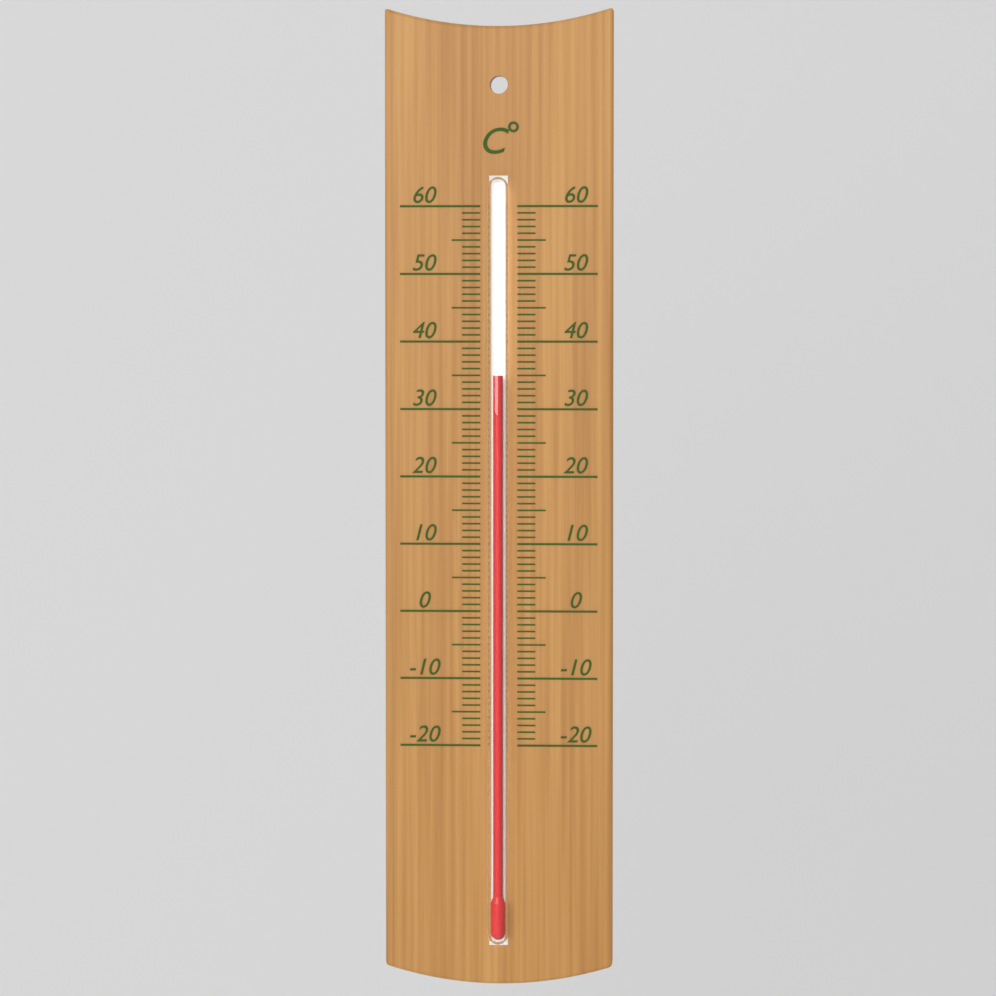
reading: 35 °C
